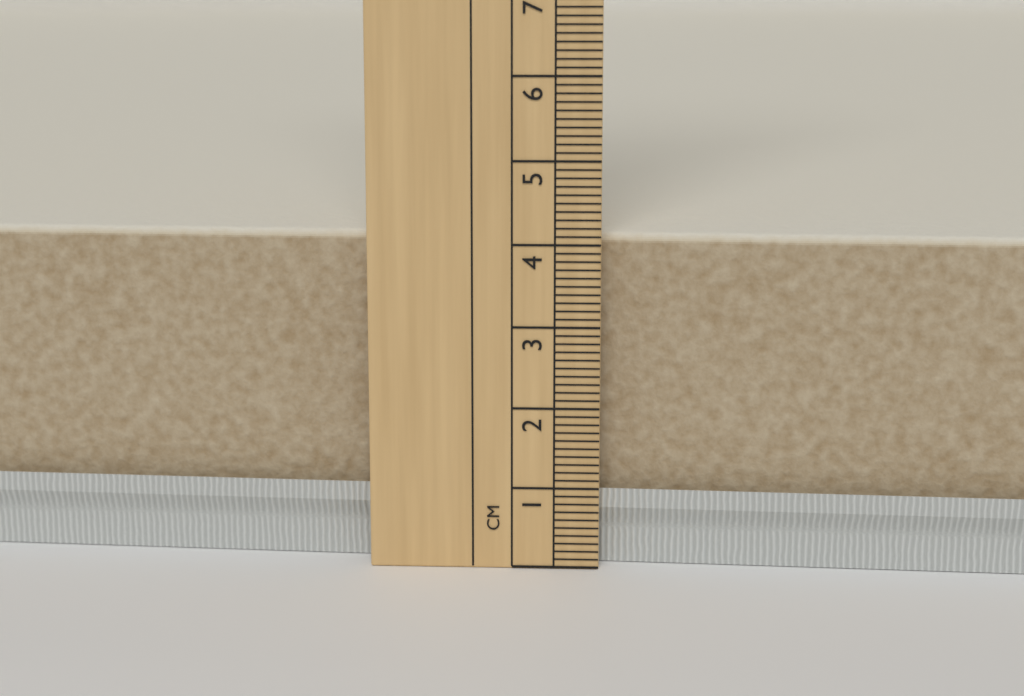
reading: 4.1 cm
